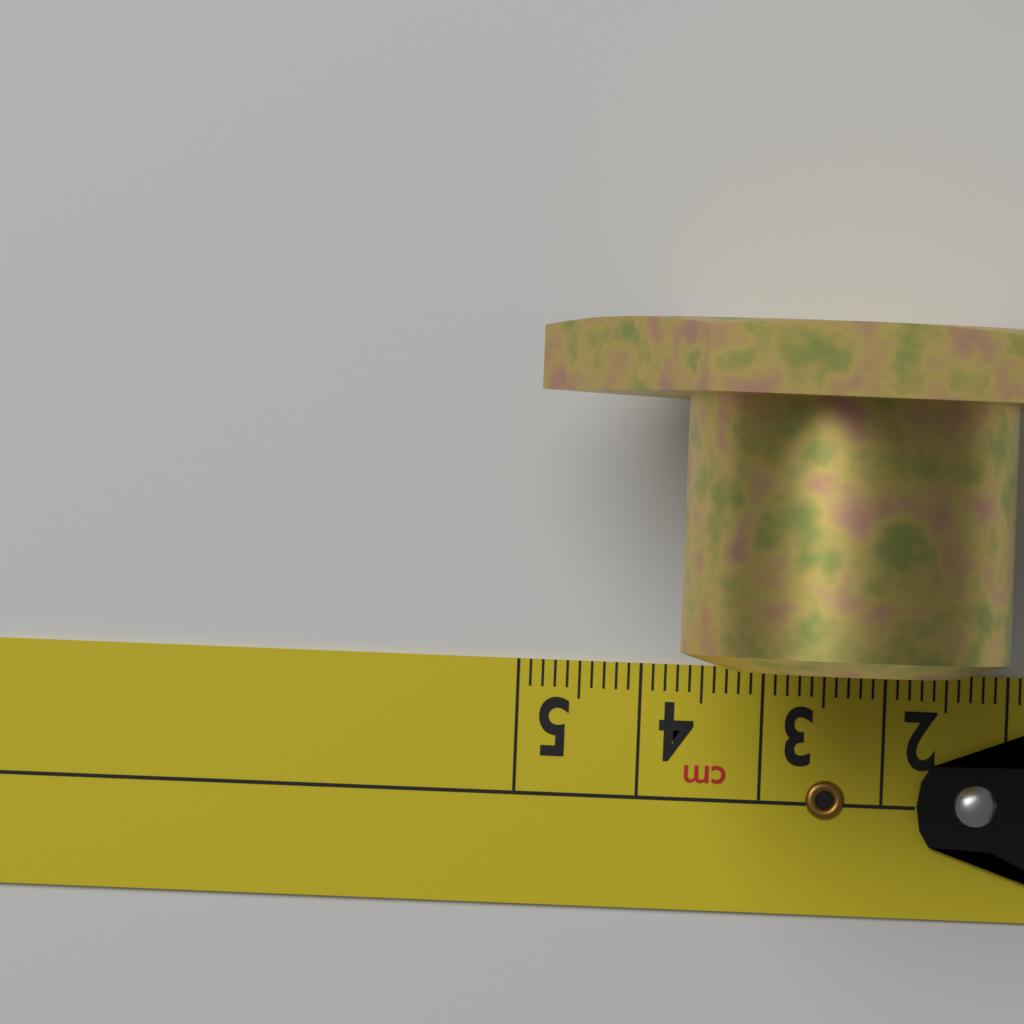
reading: 4.9 cm
